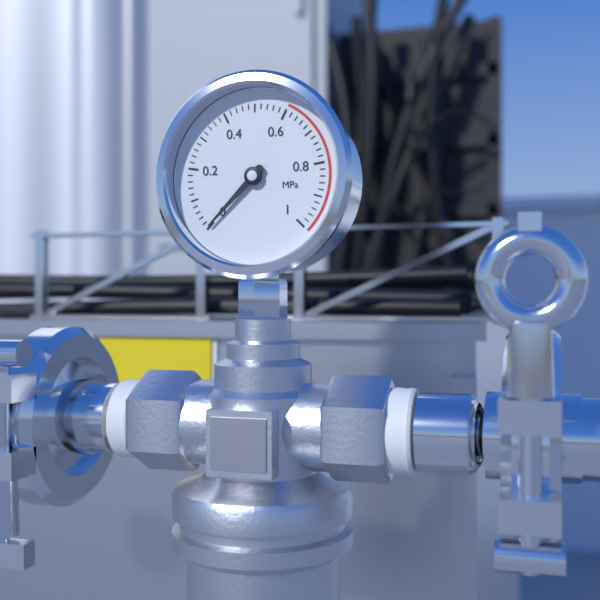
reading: 0.00 MPa
